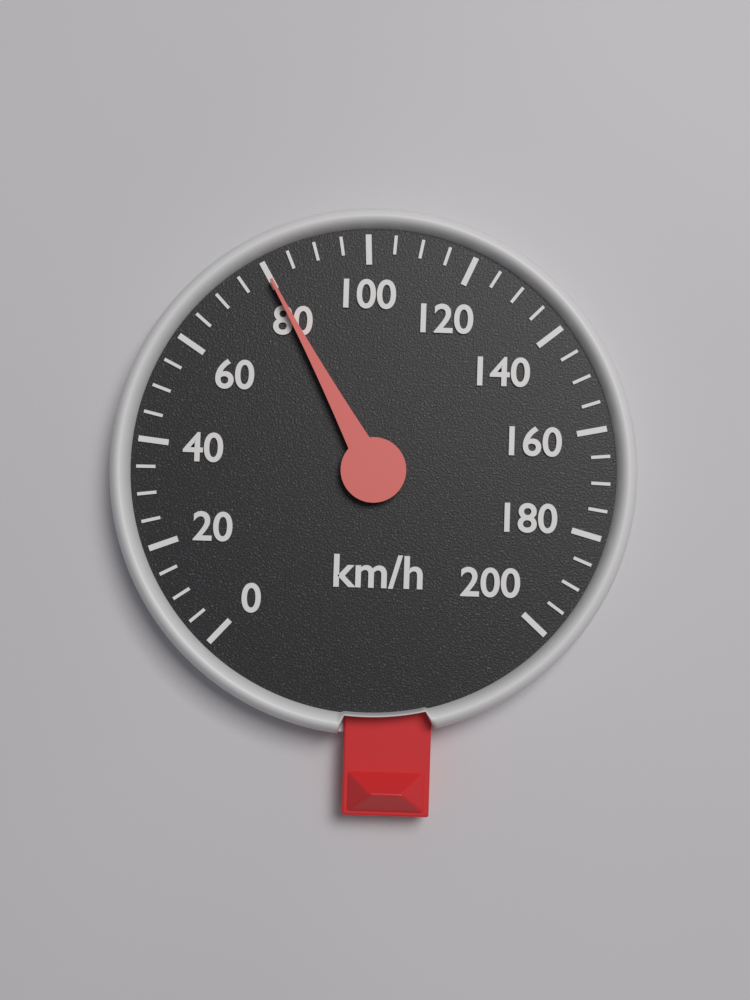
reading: 80 km/h
